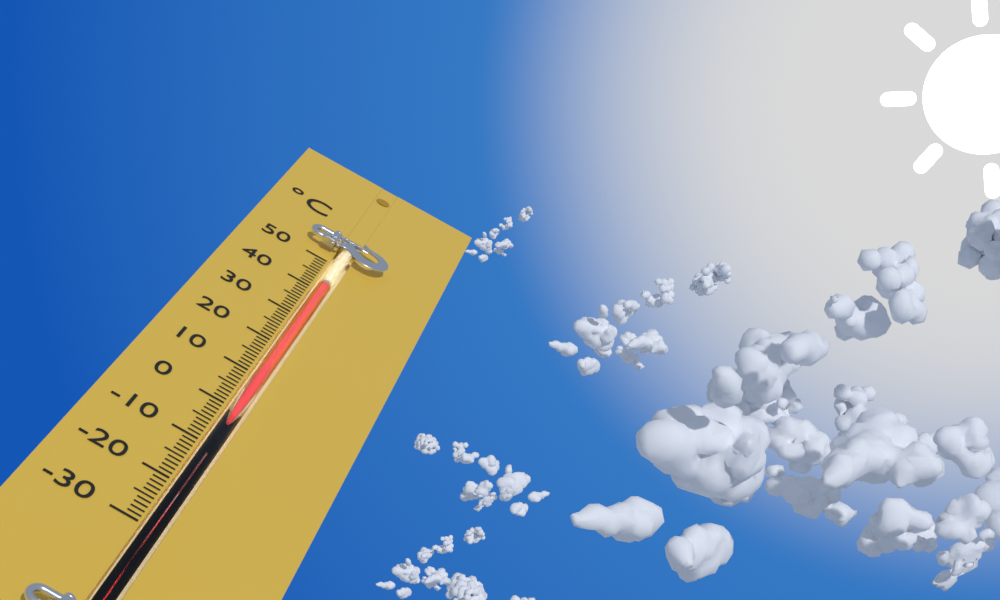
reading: 42 °C
